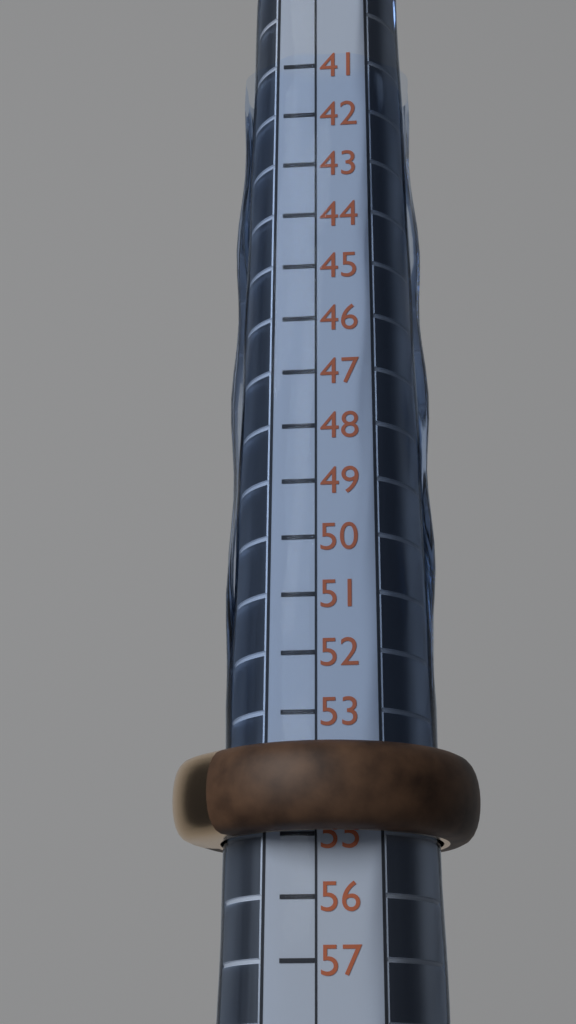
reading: 55 (no unit)
